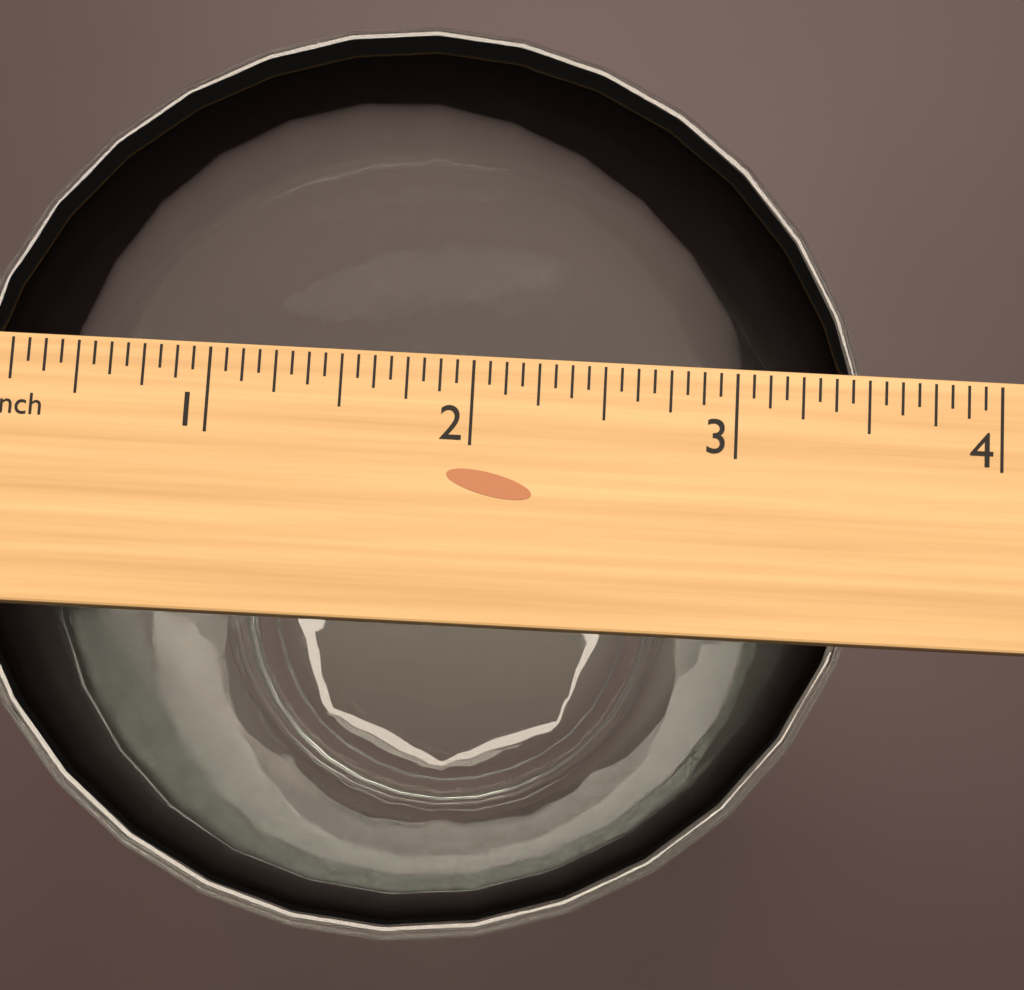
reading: 3.5625 inch
